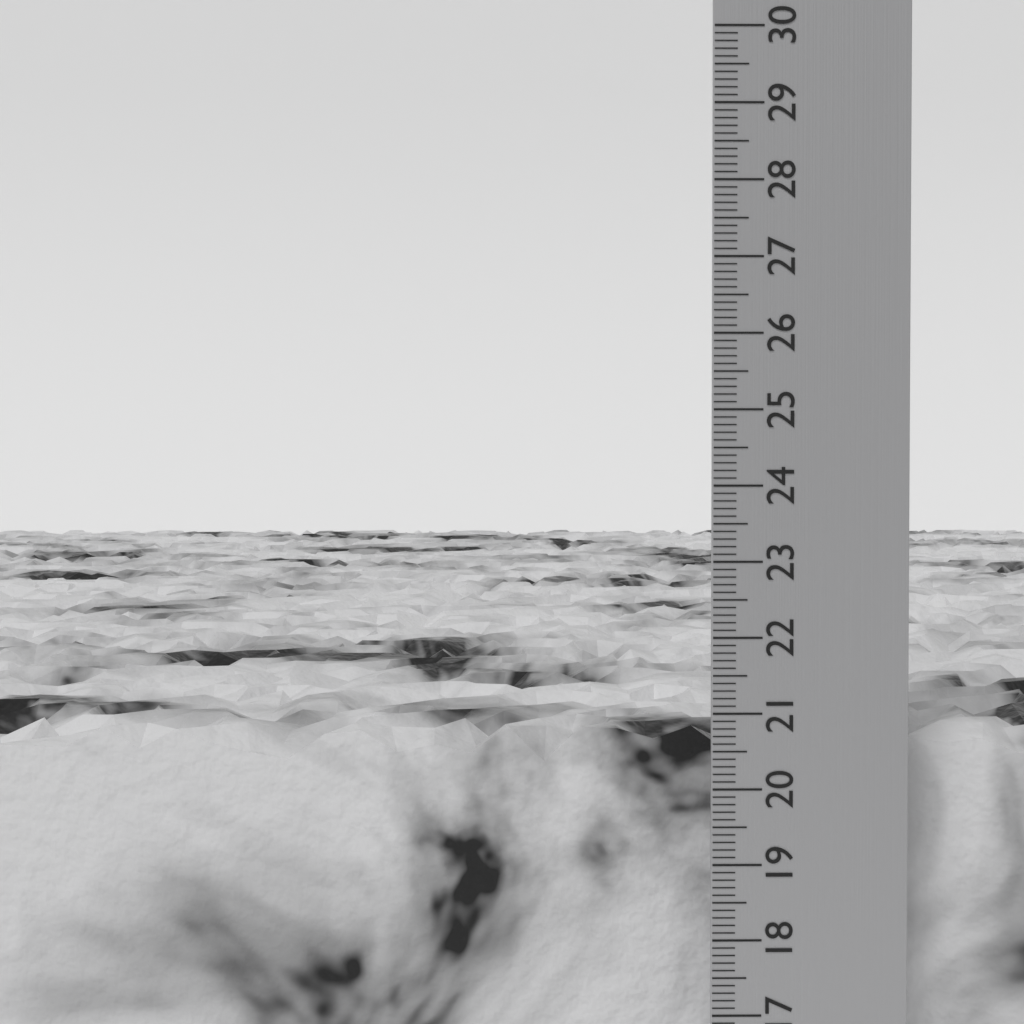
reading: 20.7 cm
